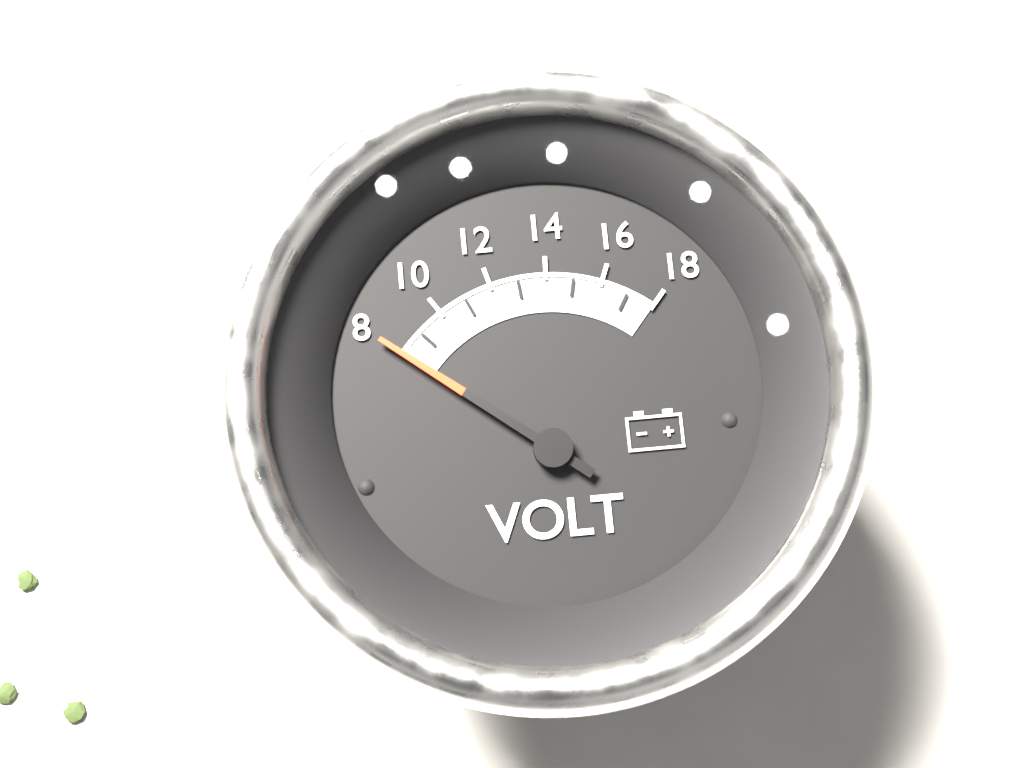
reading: 8 V
